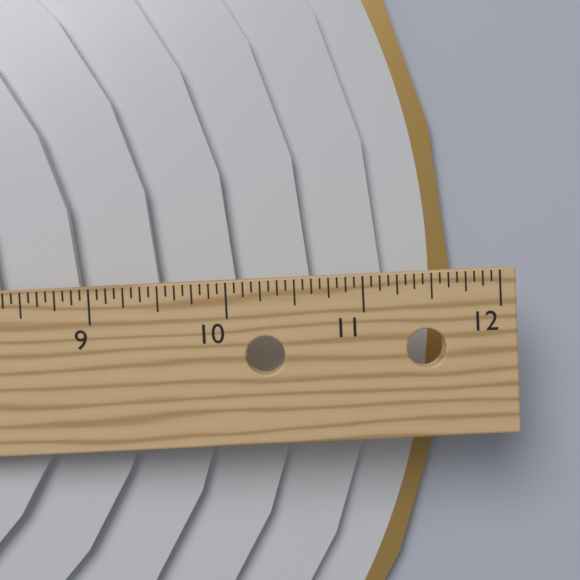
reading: 11.8125 in
